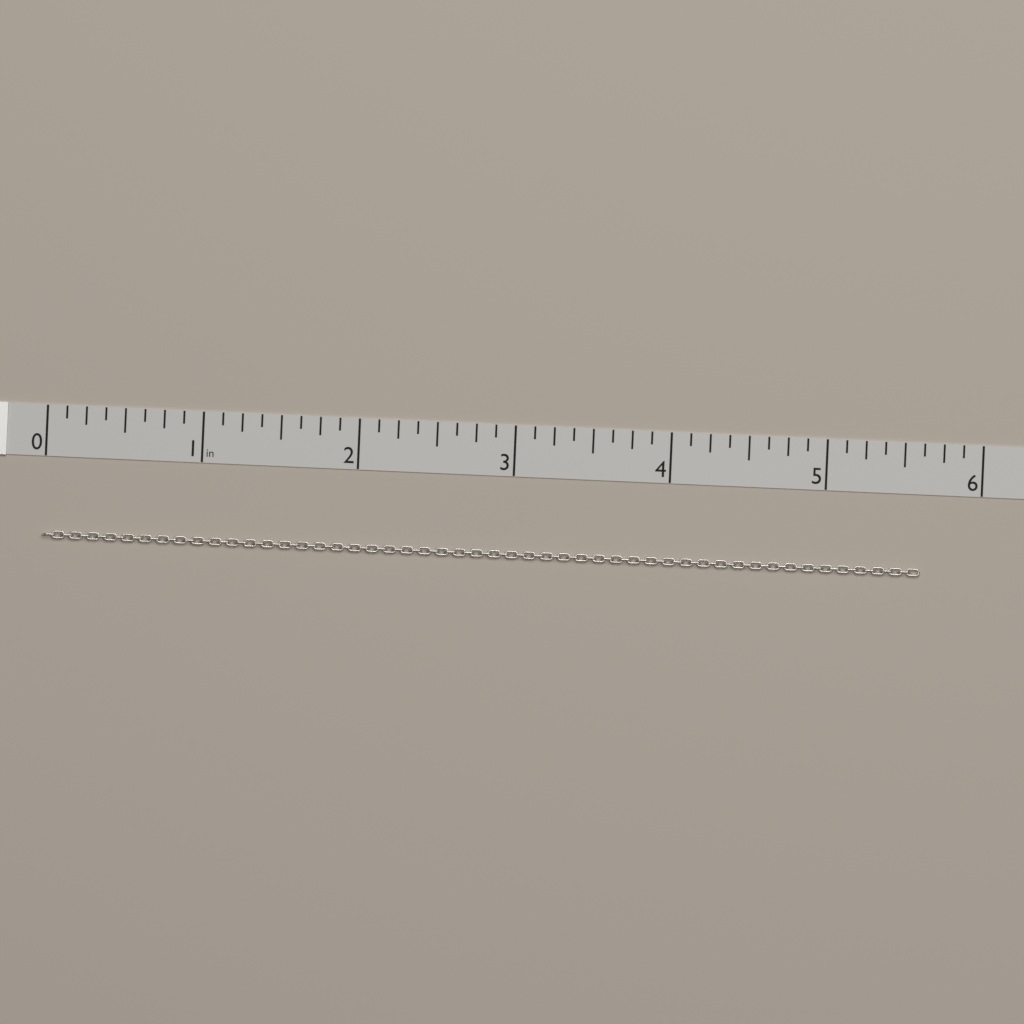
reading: 5.625 in
